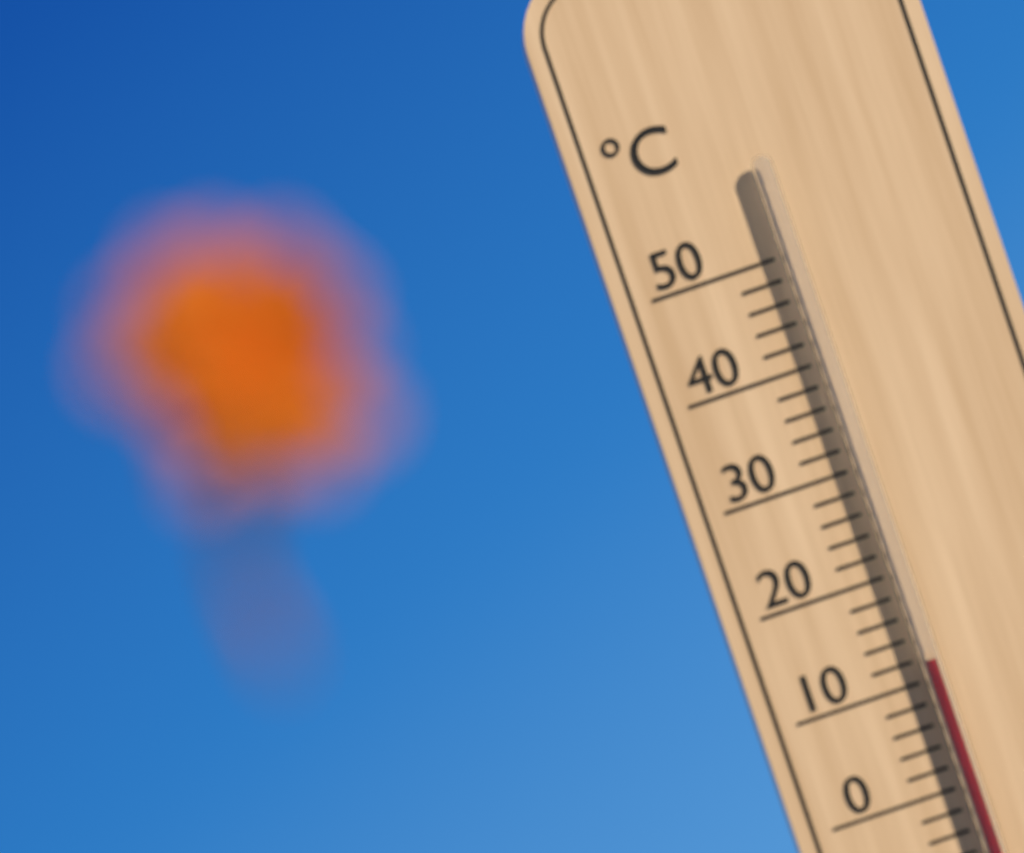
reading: 12 °C
